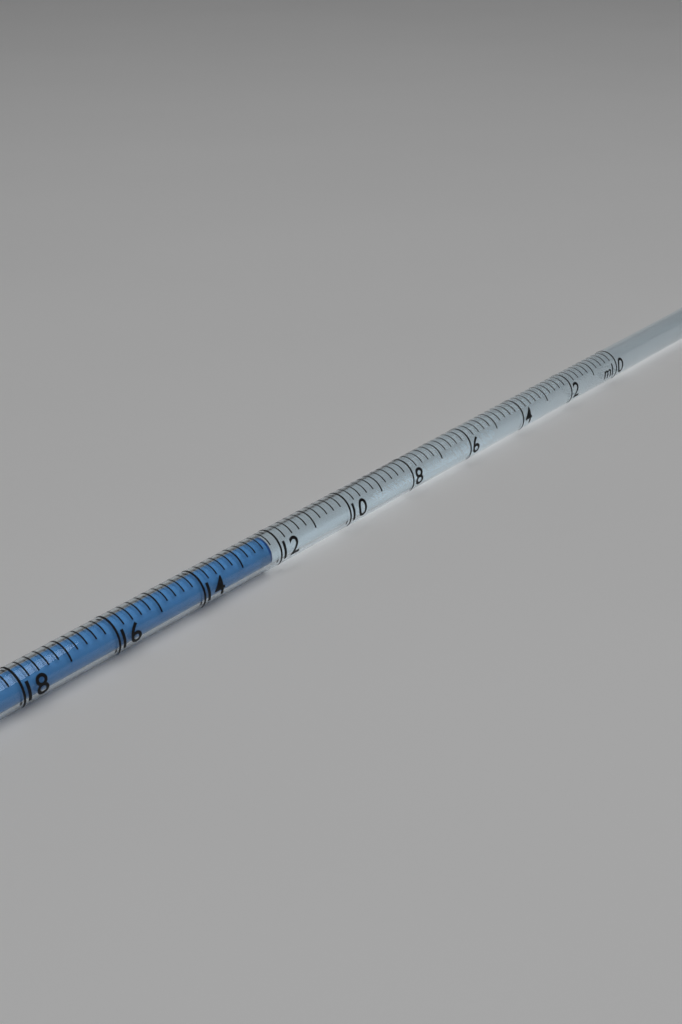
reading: 12.2 ml
